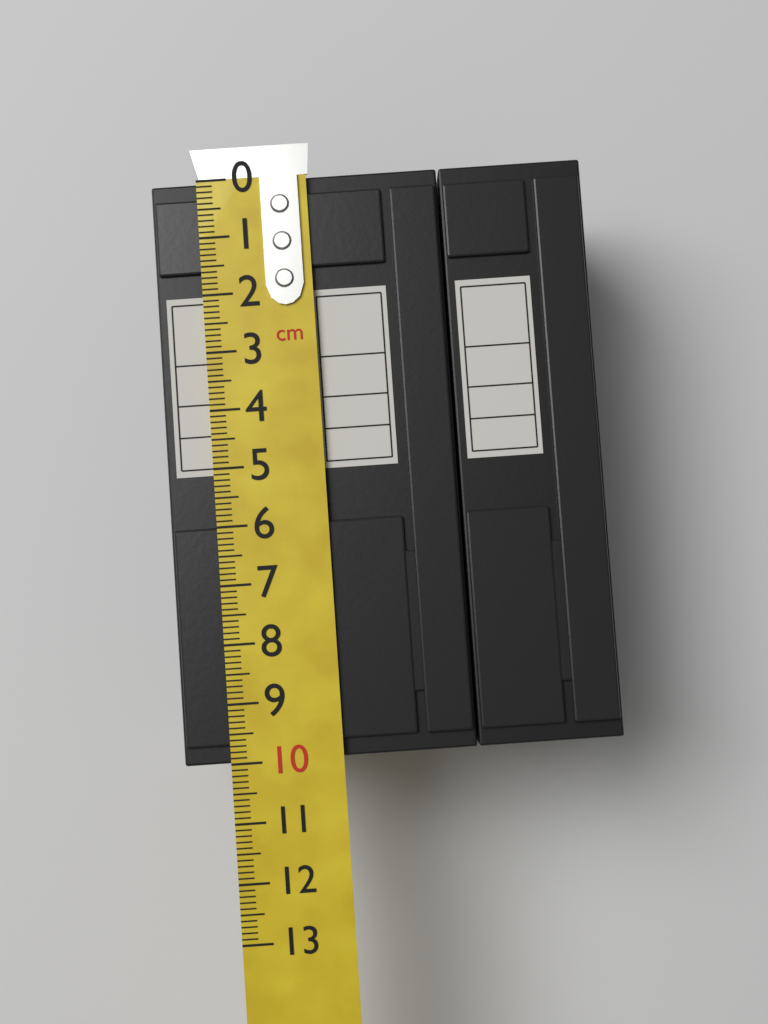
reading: 10.0 cm
